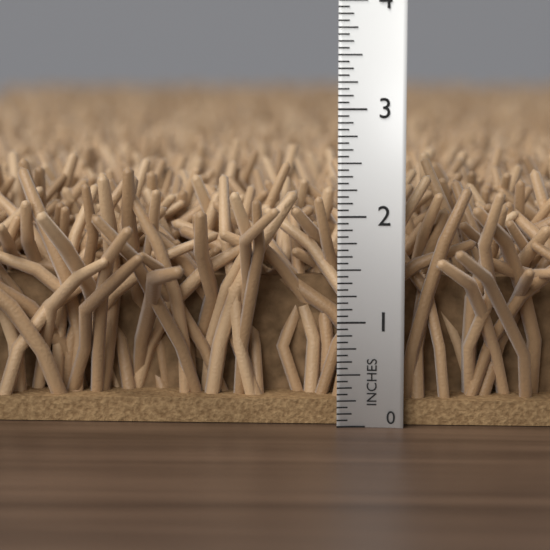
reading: 2.5000 in
